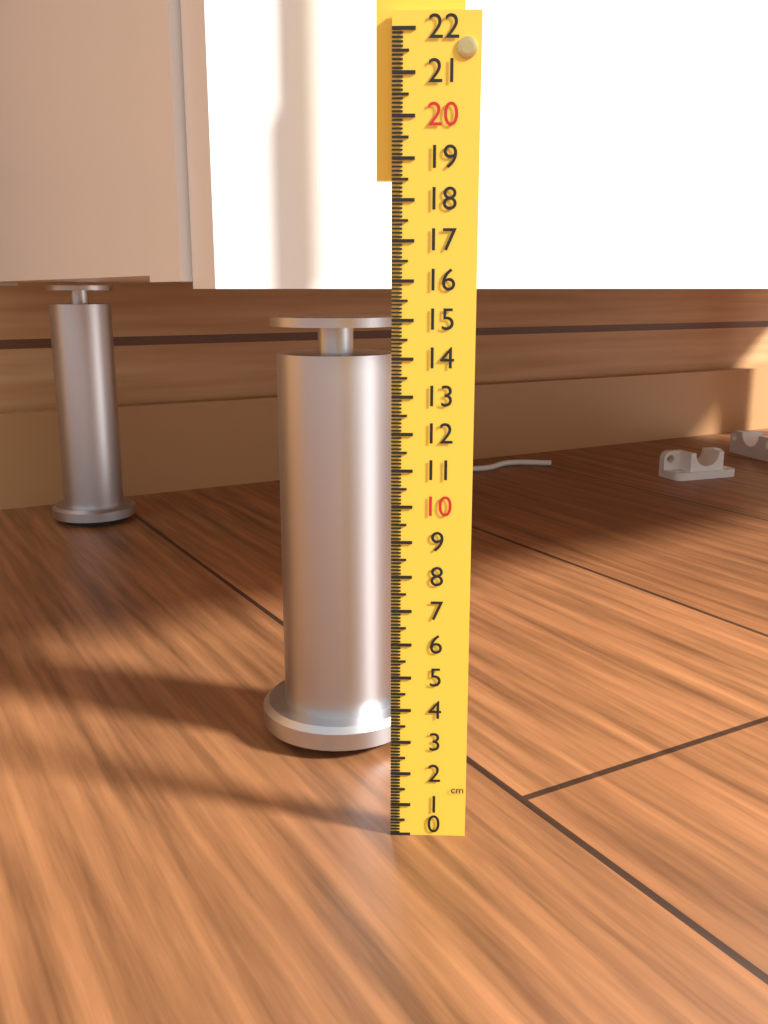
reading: 14.9 cm
